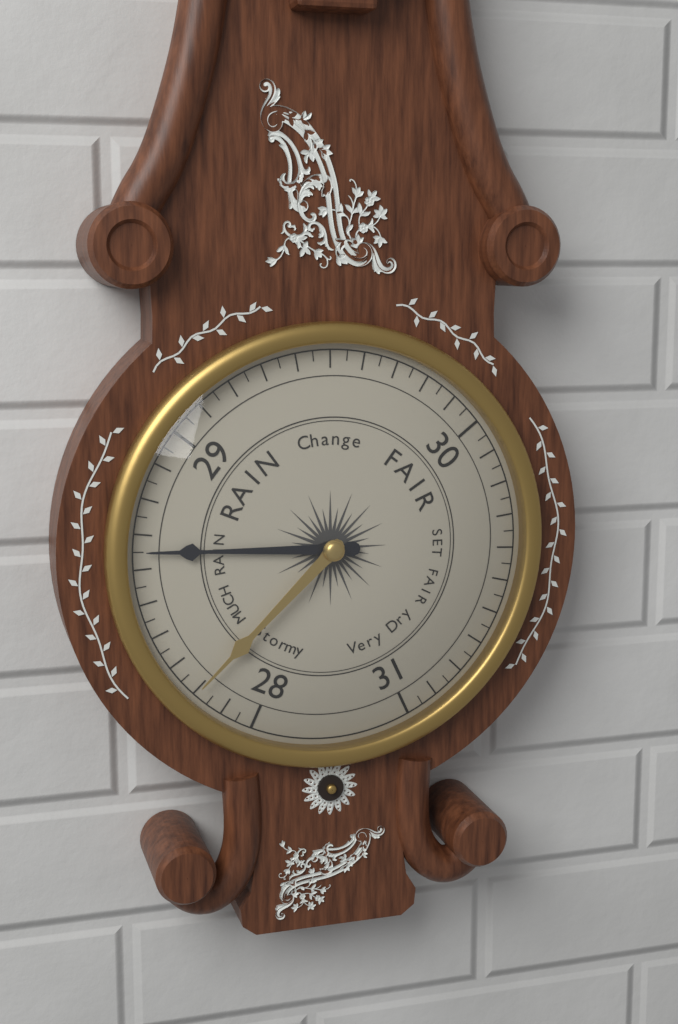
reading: 28.65 (no unit)
